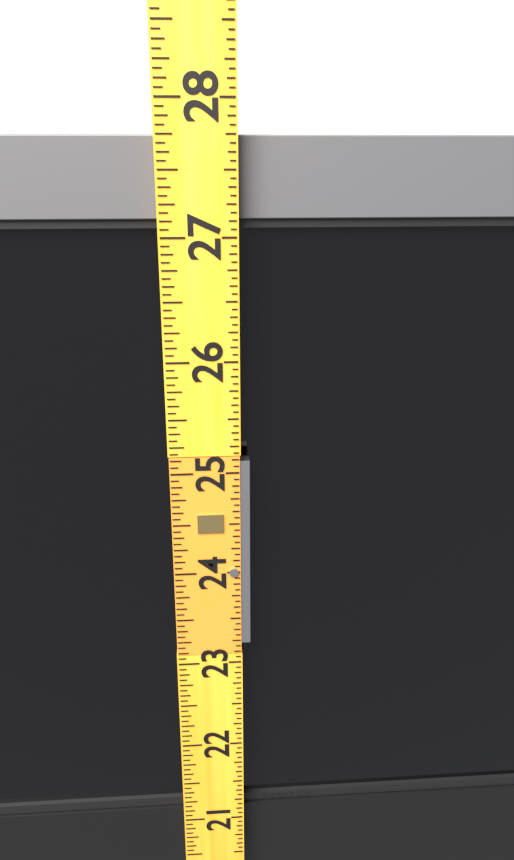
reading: 27.7500 (no unit)
